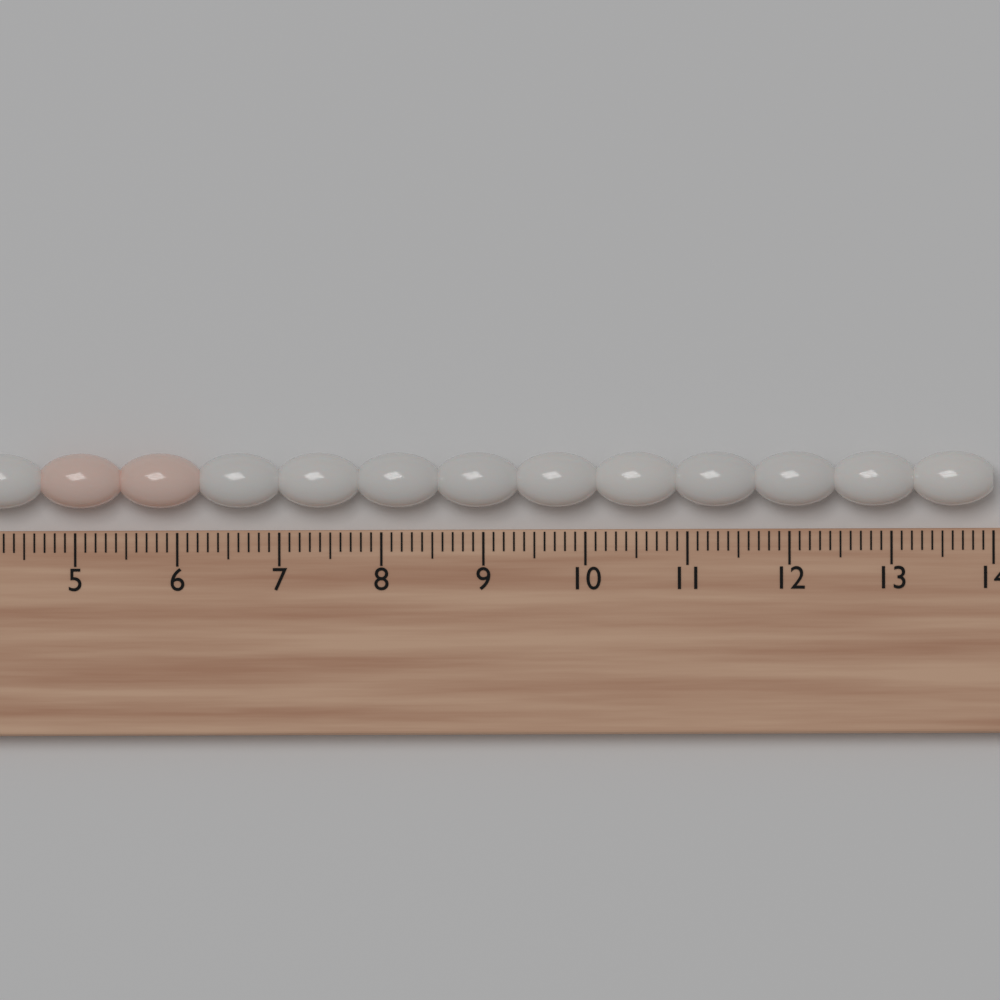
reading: 14.0 cm
